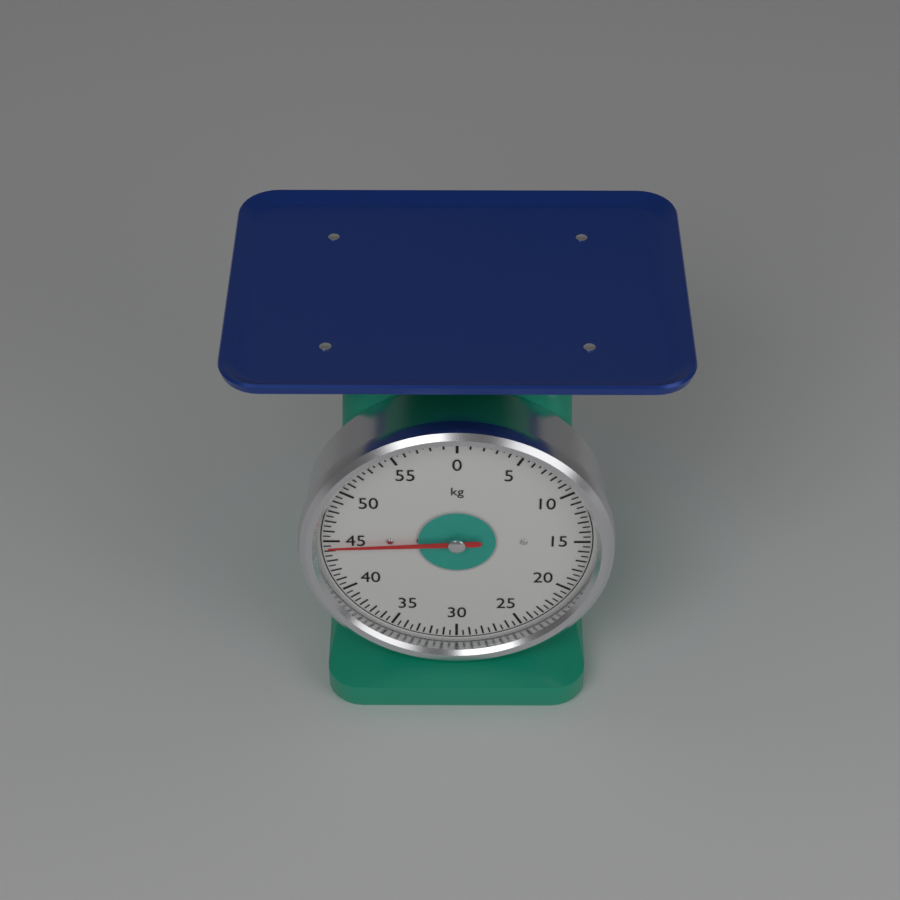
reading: 44.5 kg
